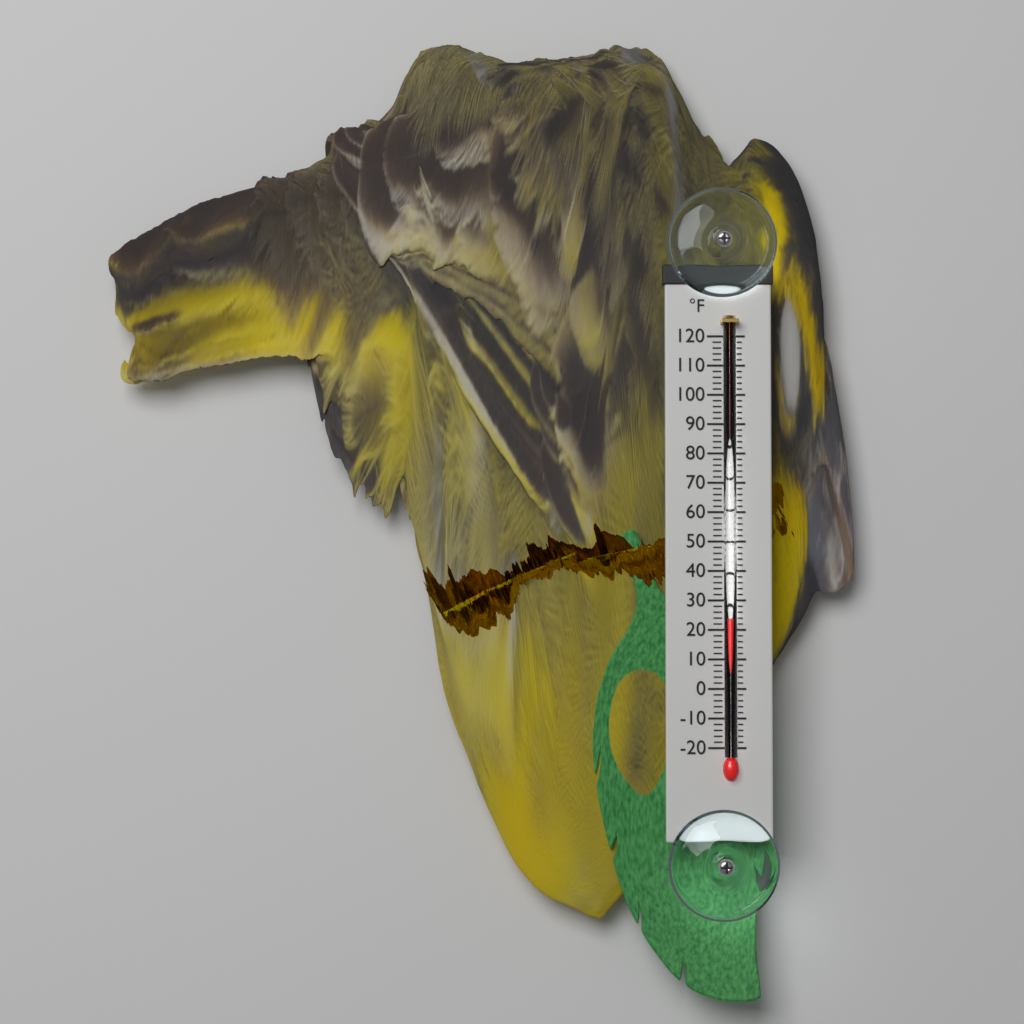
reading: 24 °F
